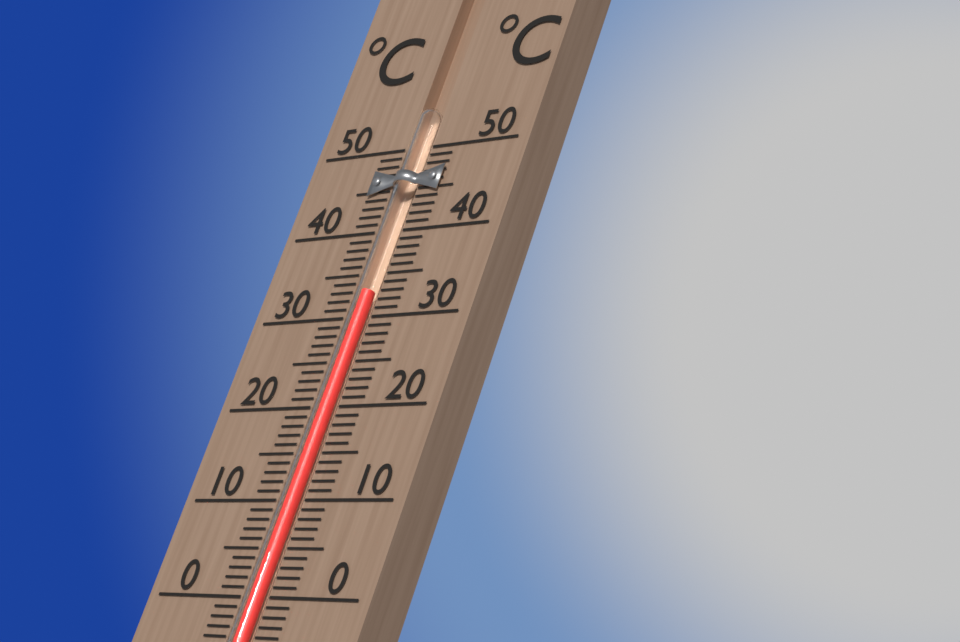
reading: 33 °C
